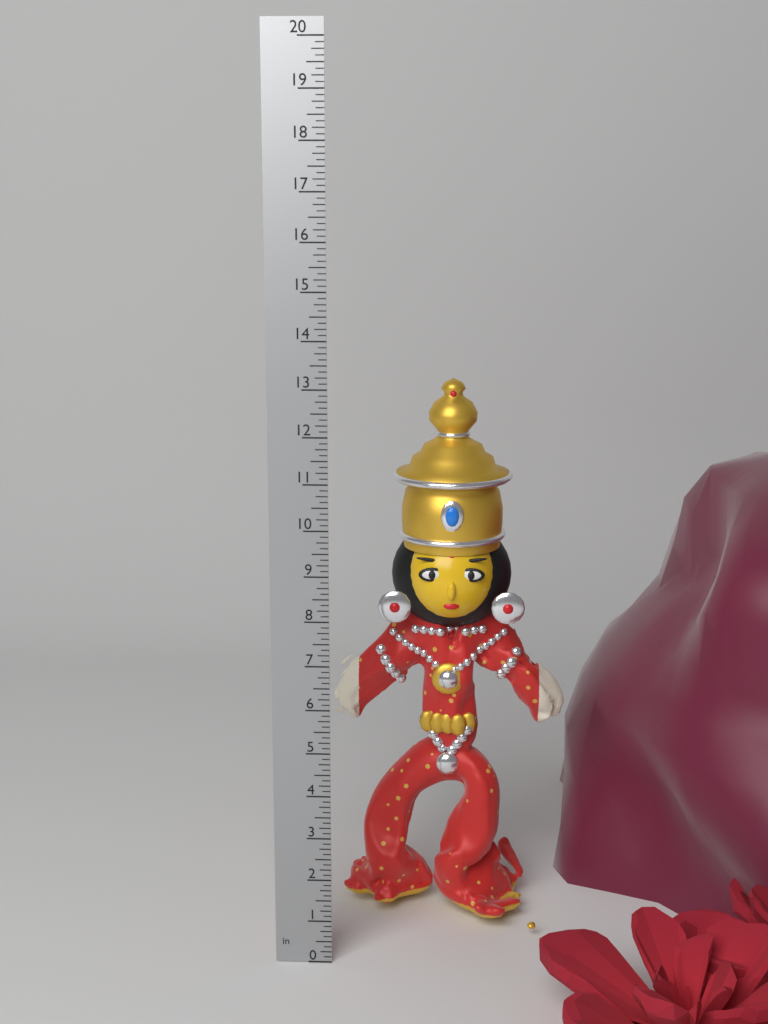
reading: 12.875 in
